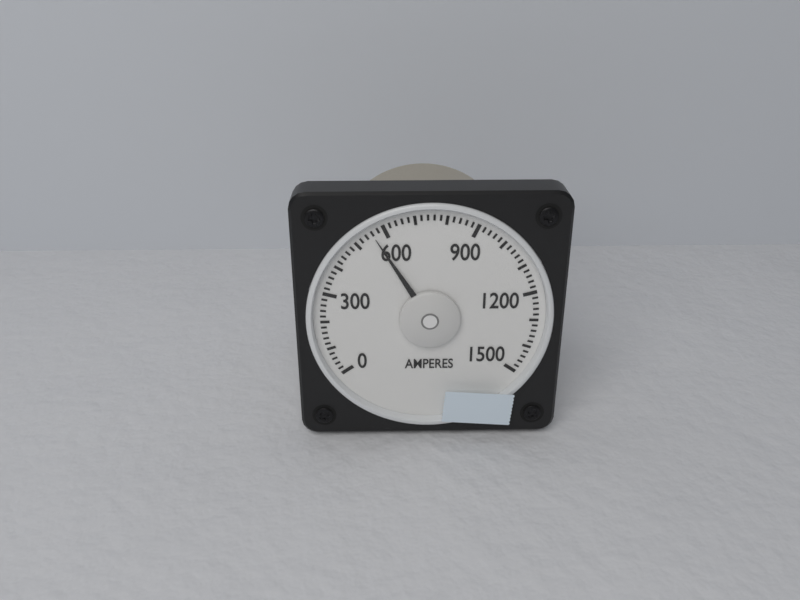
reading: 560 A
